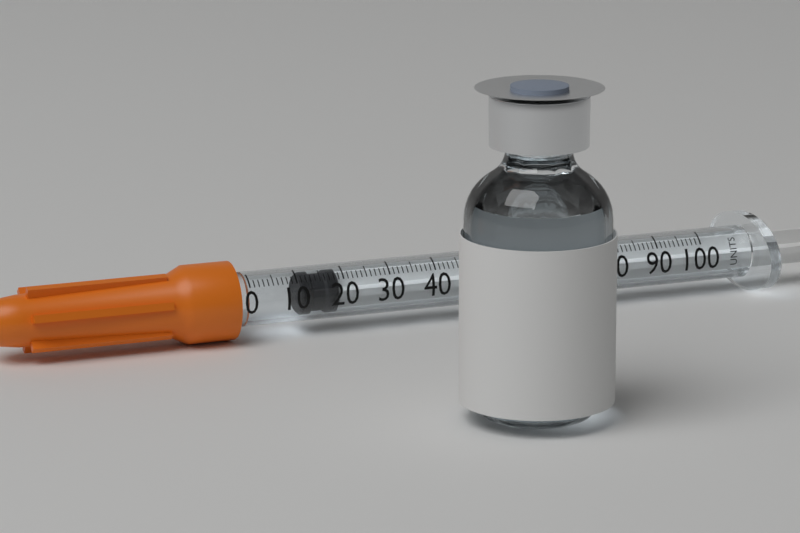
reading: 11 units
